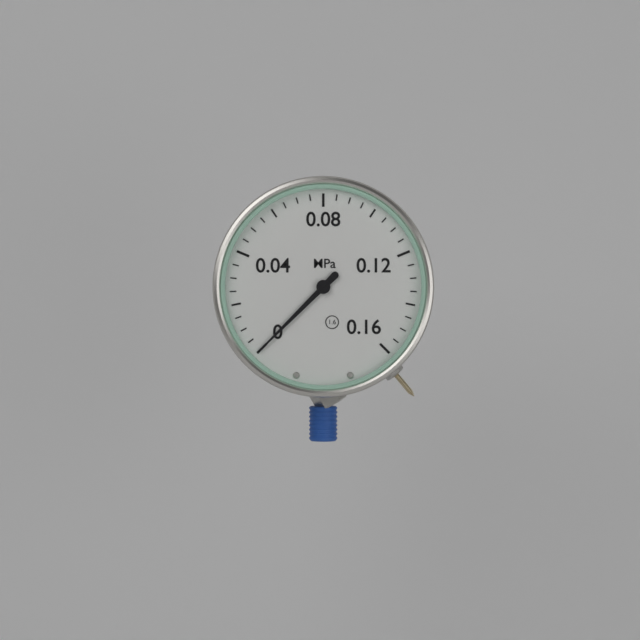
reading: 0.000 MPa
